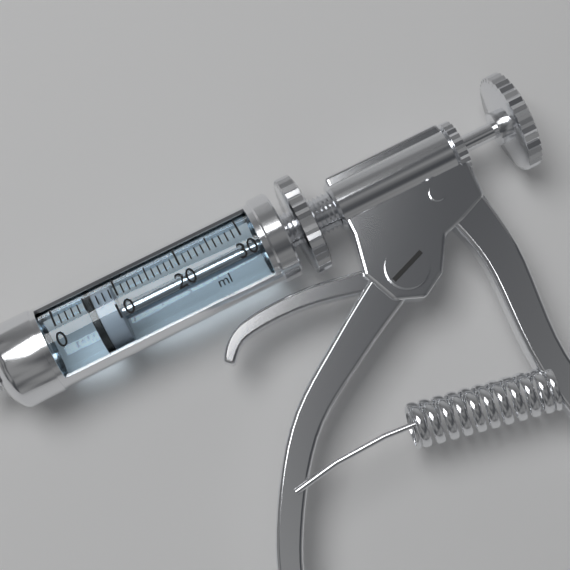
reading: 5 ml
